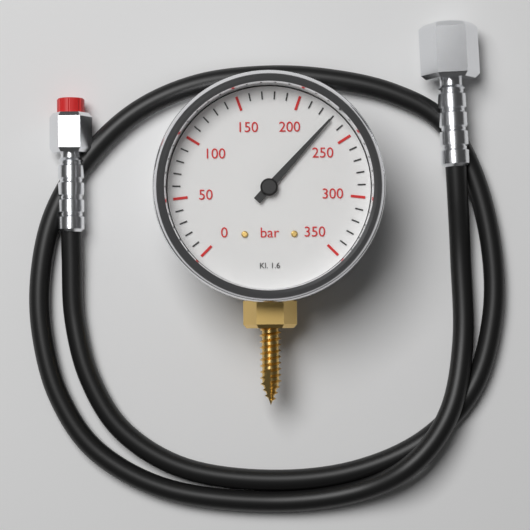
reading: 230 bar
